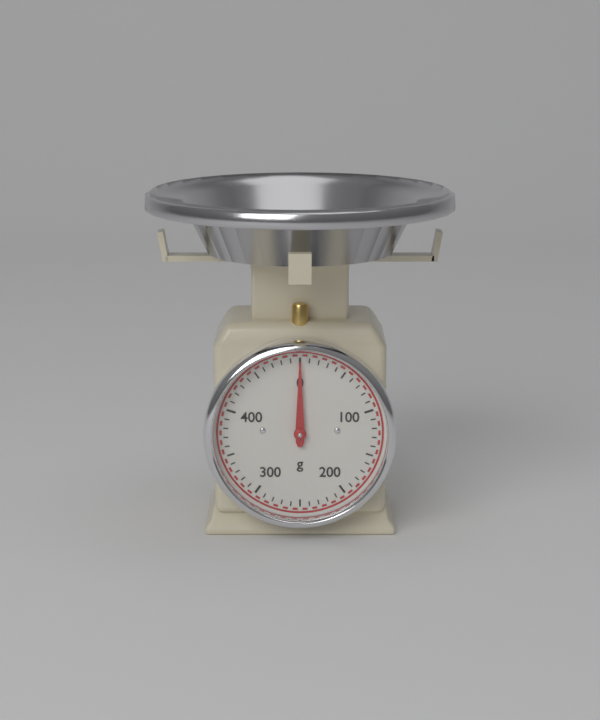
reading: 0 g
